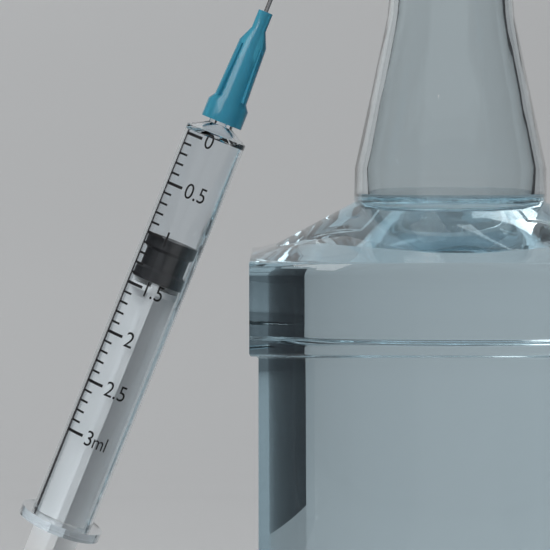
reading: 1.0 ml
